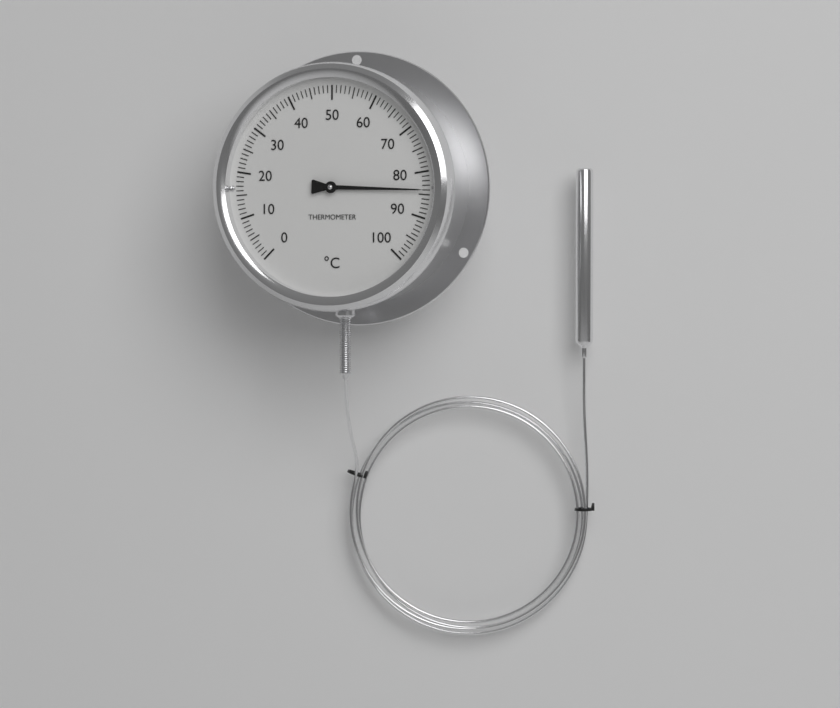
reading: 84 °C
